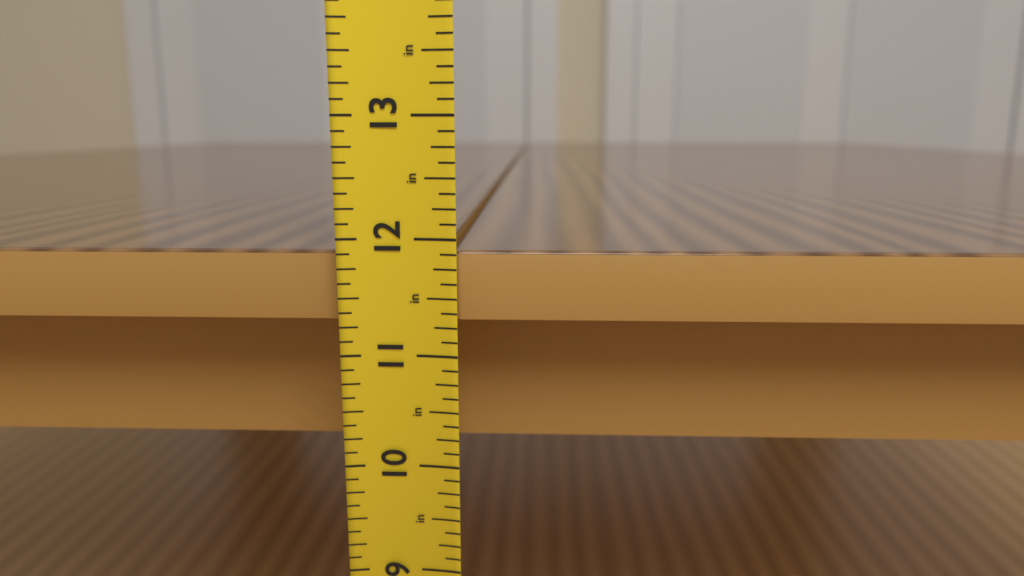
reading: 11.875 in
